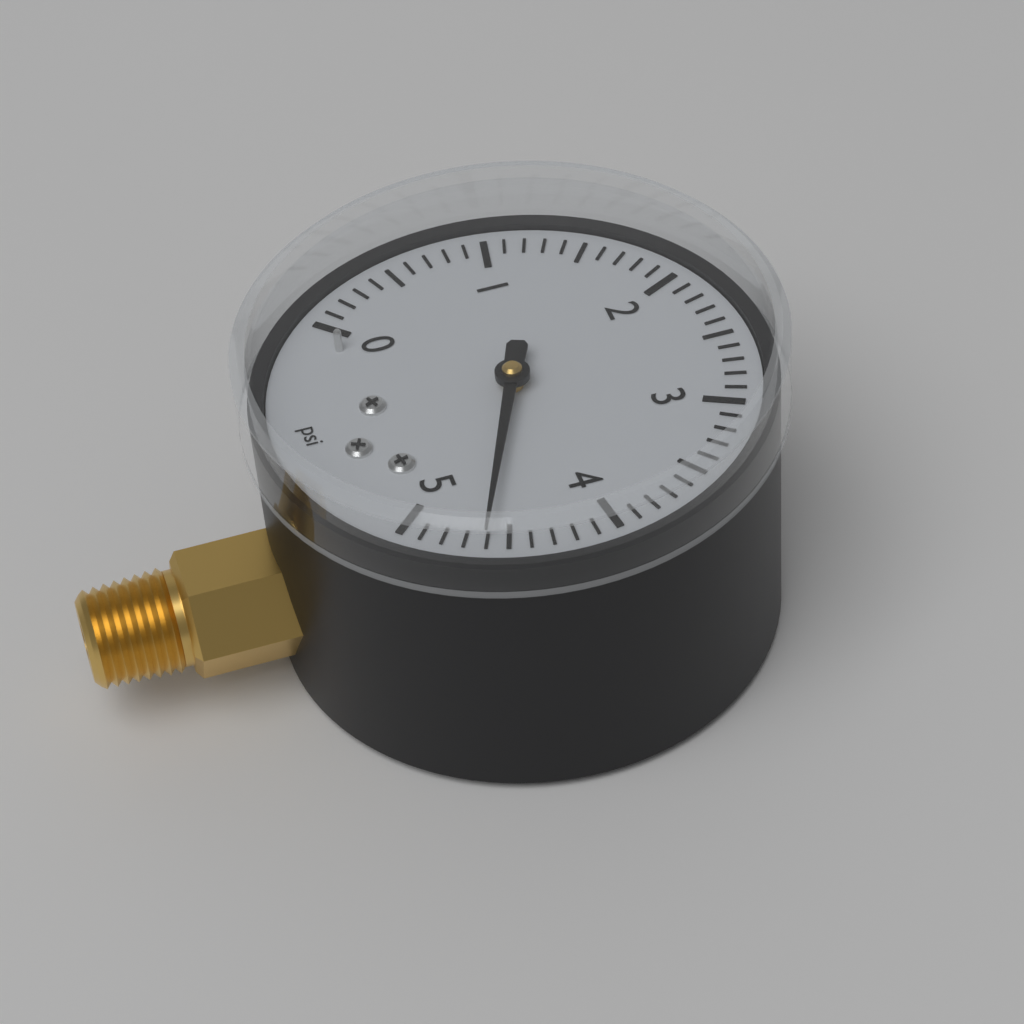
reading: 4.6 psi
